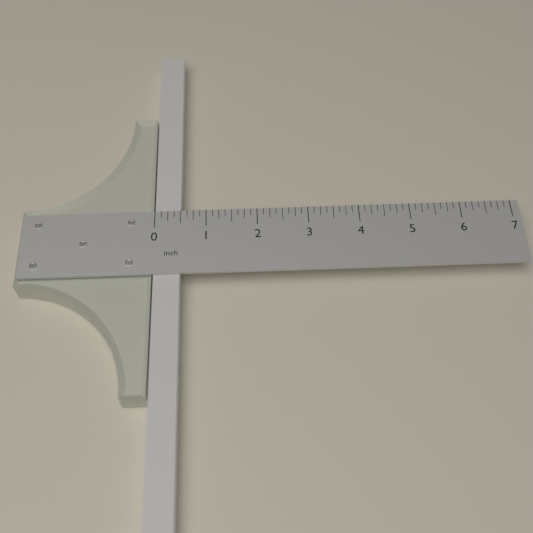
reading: 0.500 inch
